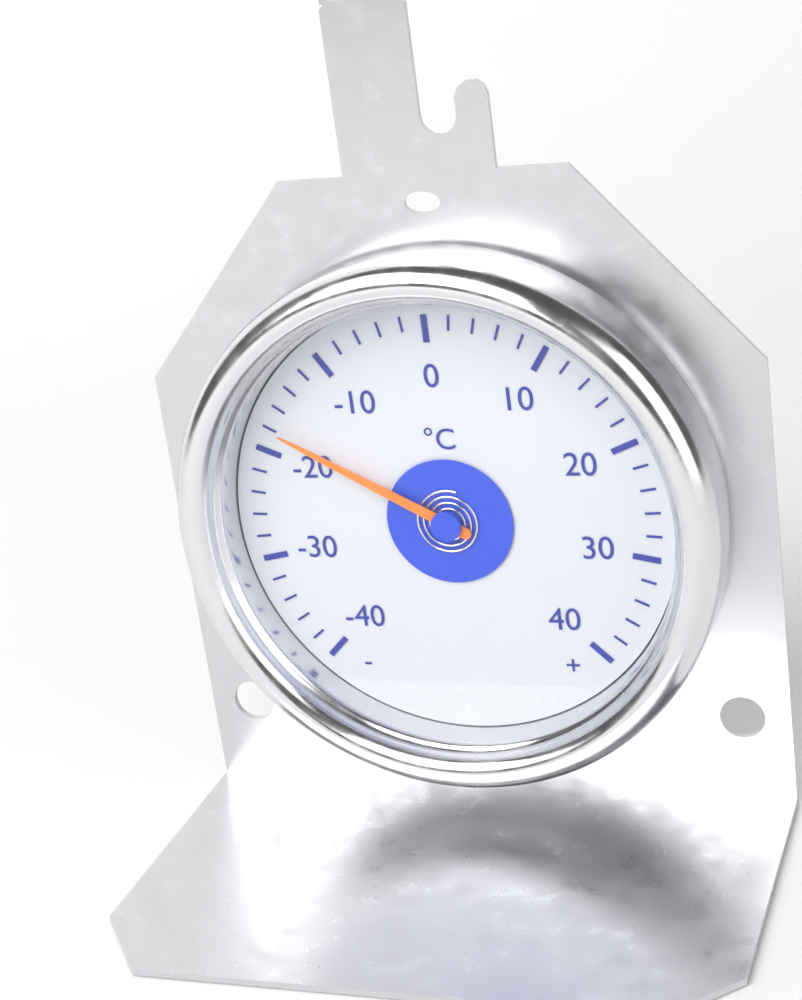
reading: -18 °C
